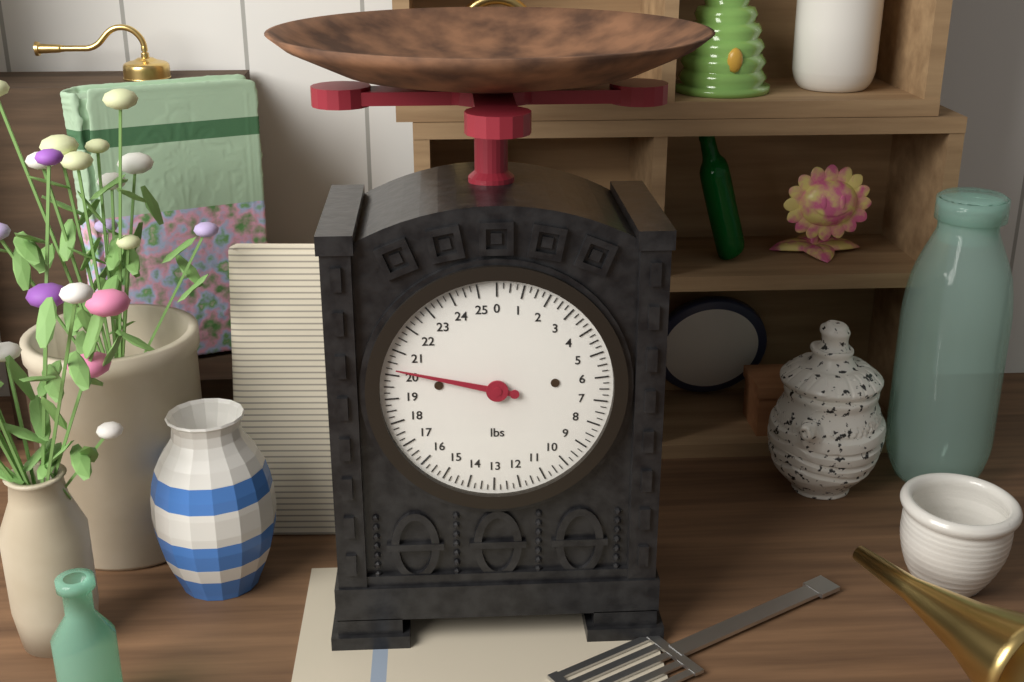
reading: 20.25 lbs
